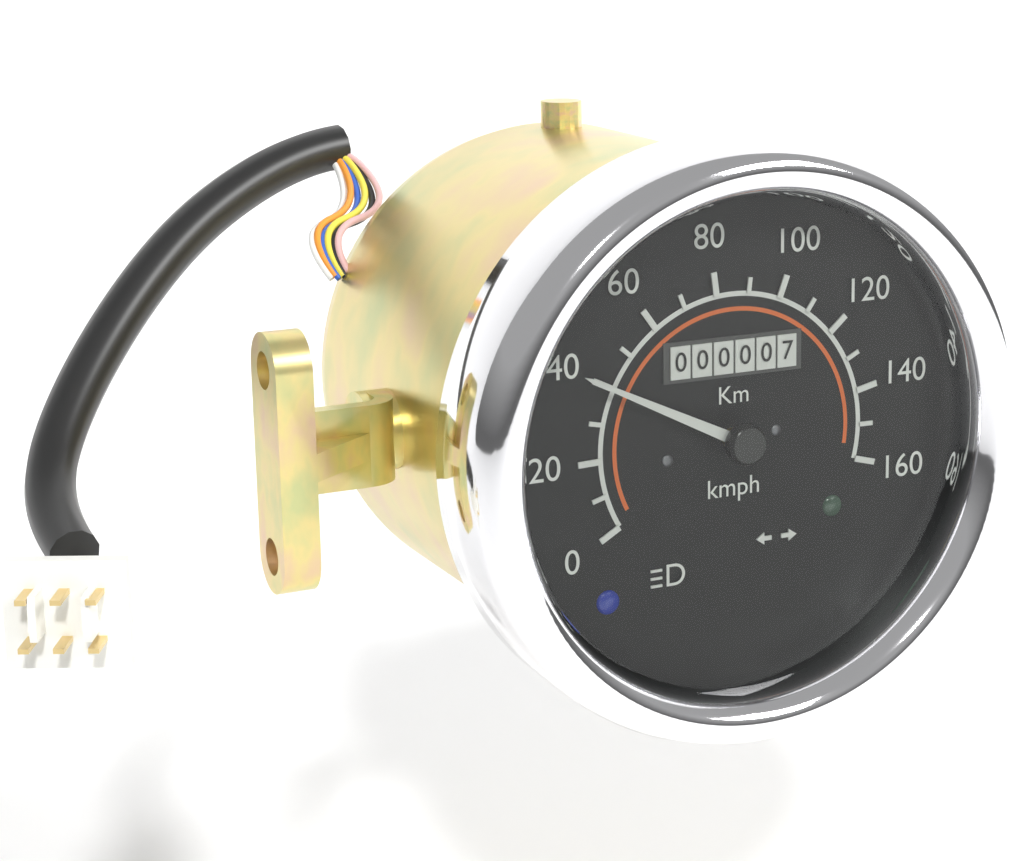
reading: 40 km/h
